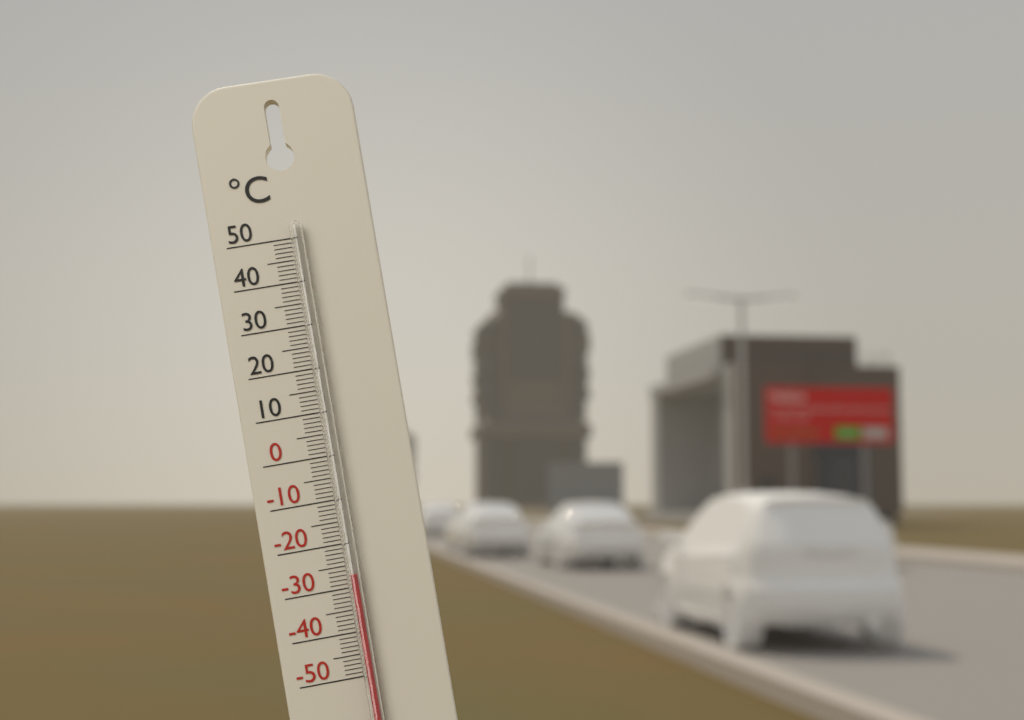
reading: -27 °C
